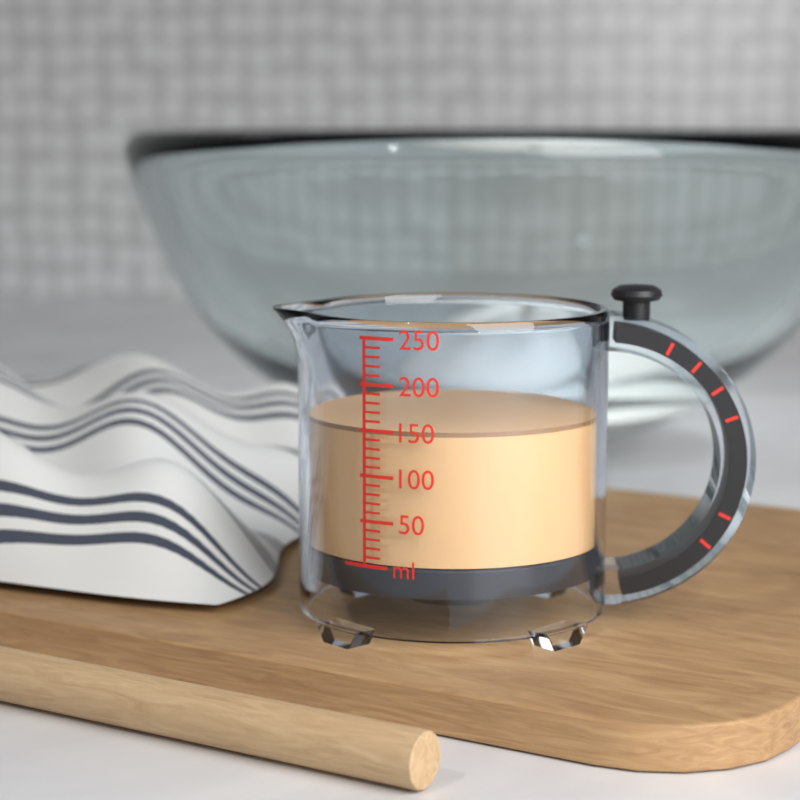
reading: 150 ml
